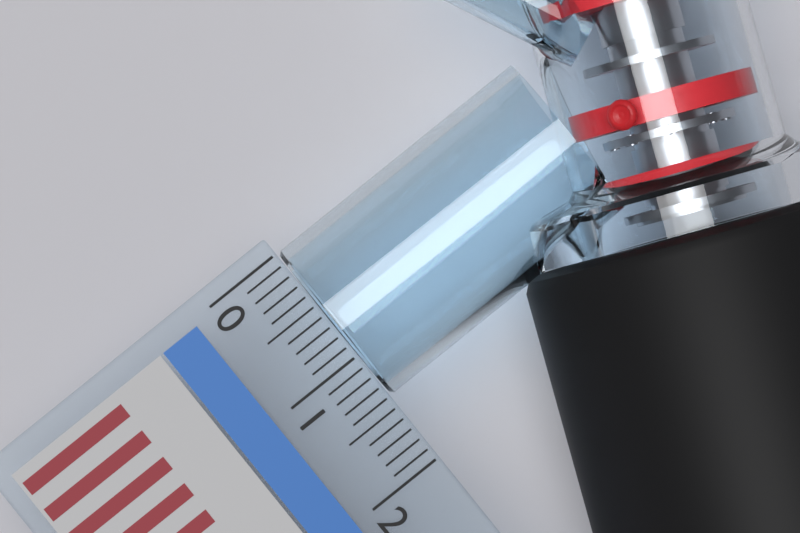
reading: 1.4 (no unit)
